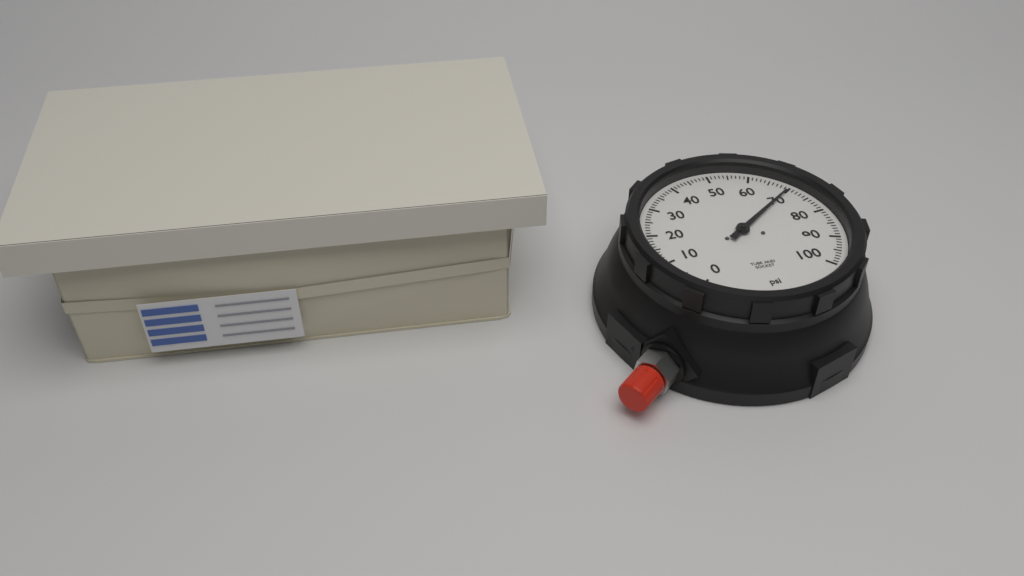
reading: 70 psi
